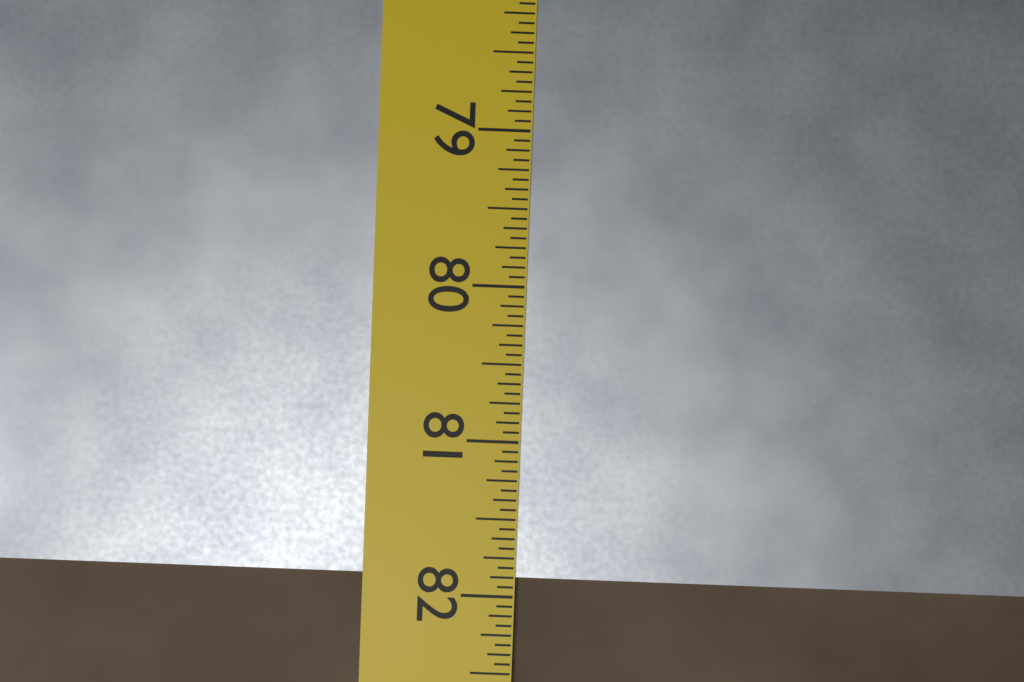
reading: 81.8750 in
